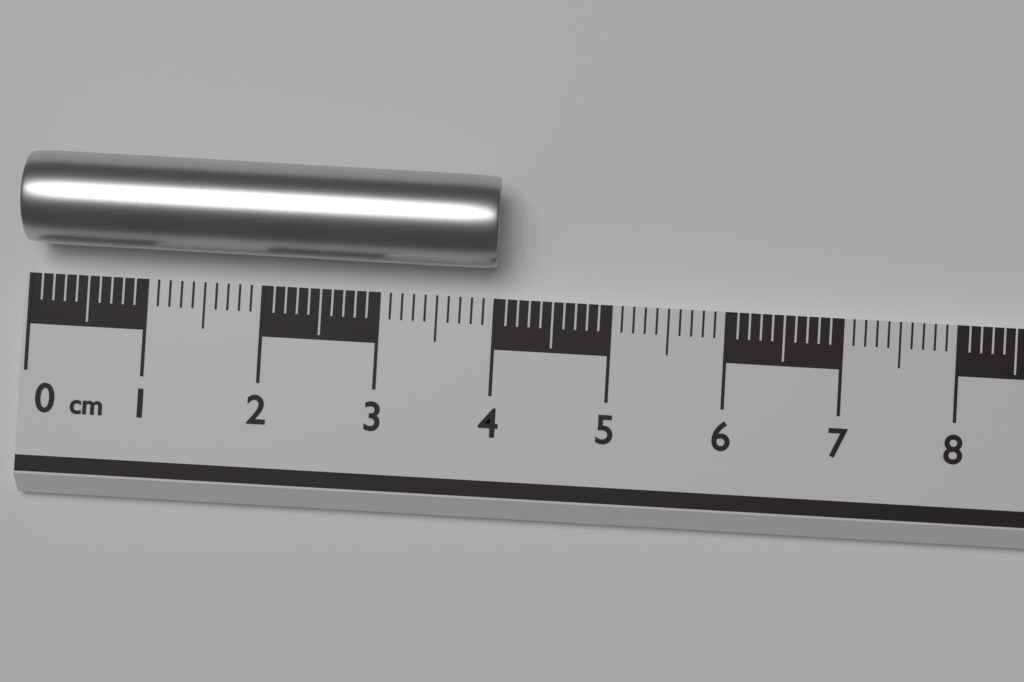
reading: 4.0 cm
